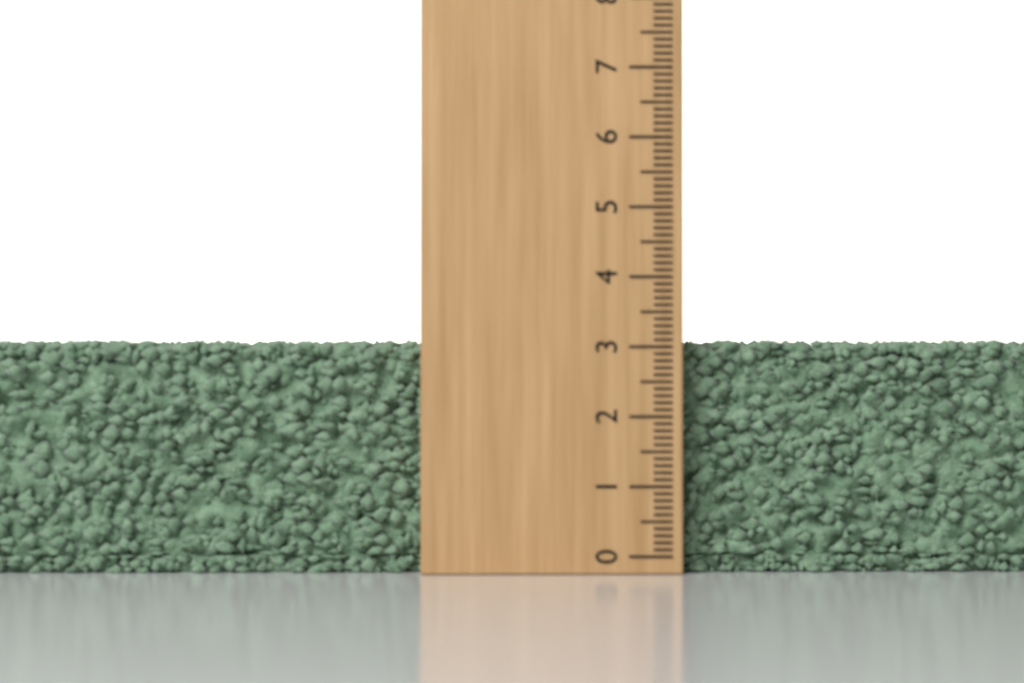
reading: 3.1 (no unit)
